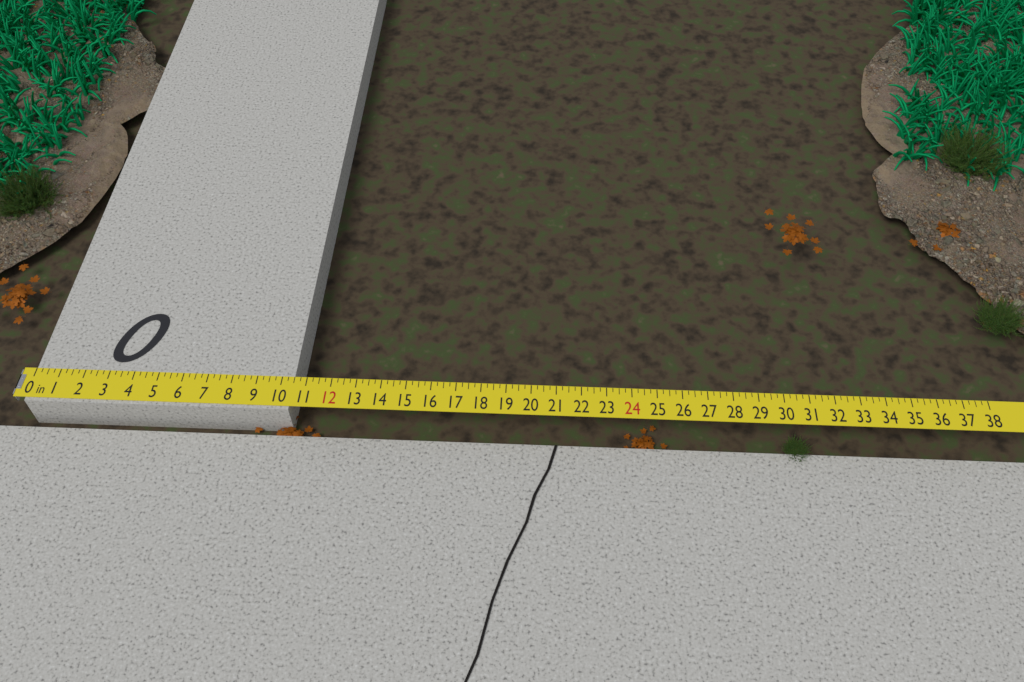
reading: 10.50 in
